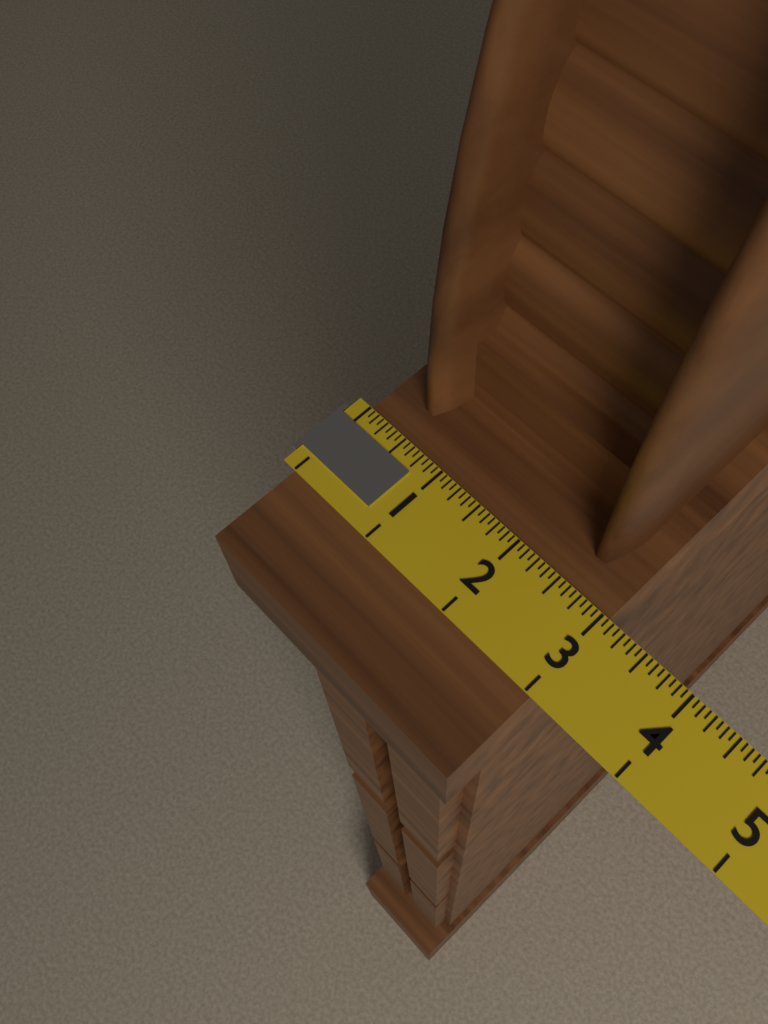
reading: 3.0625 (no unit)
